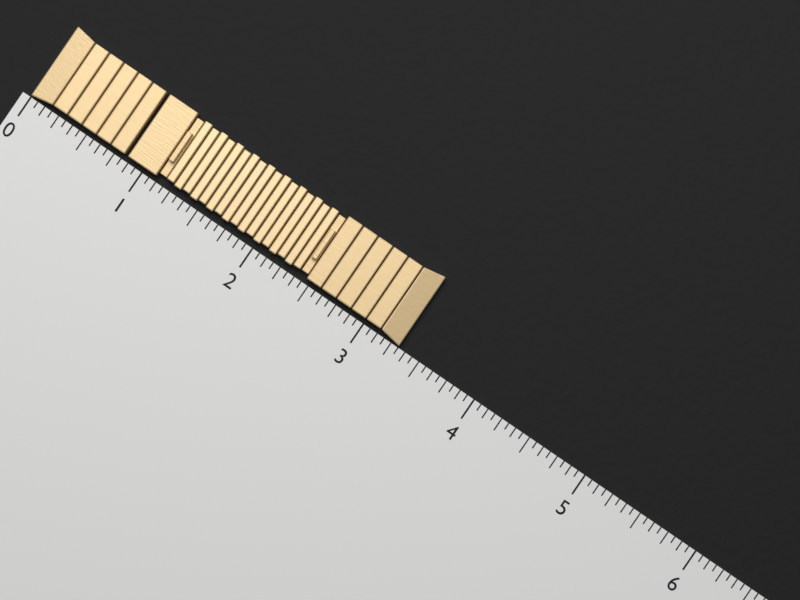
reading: 3.3125 (no unit)
